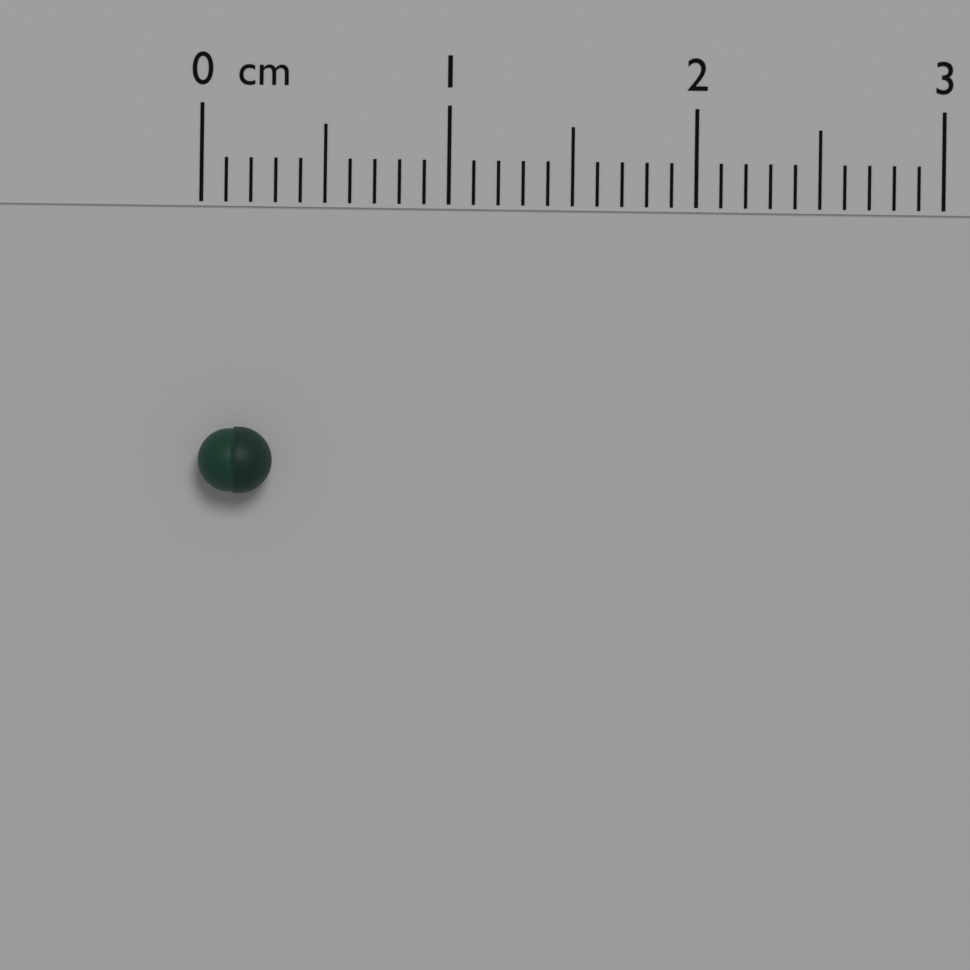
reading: 0.3 cm
